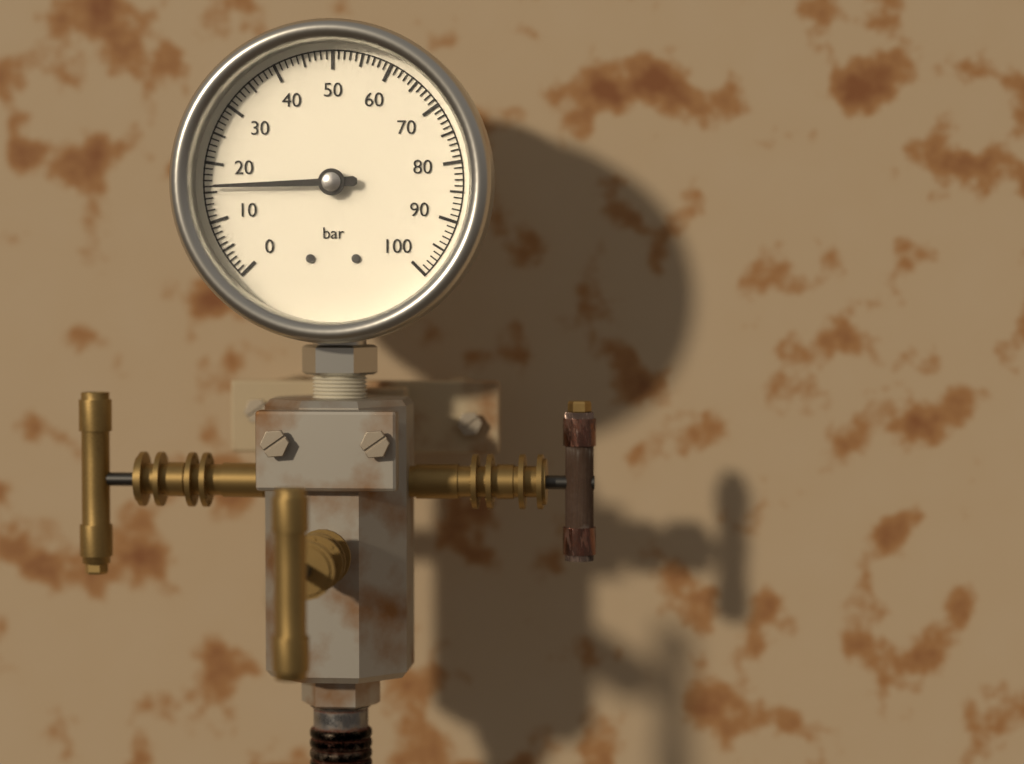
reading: 16 bar
